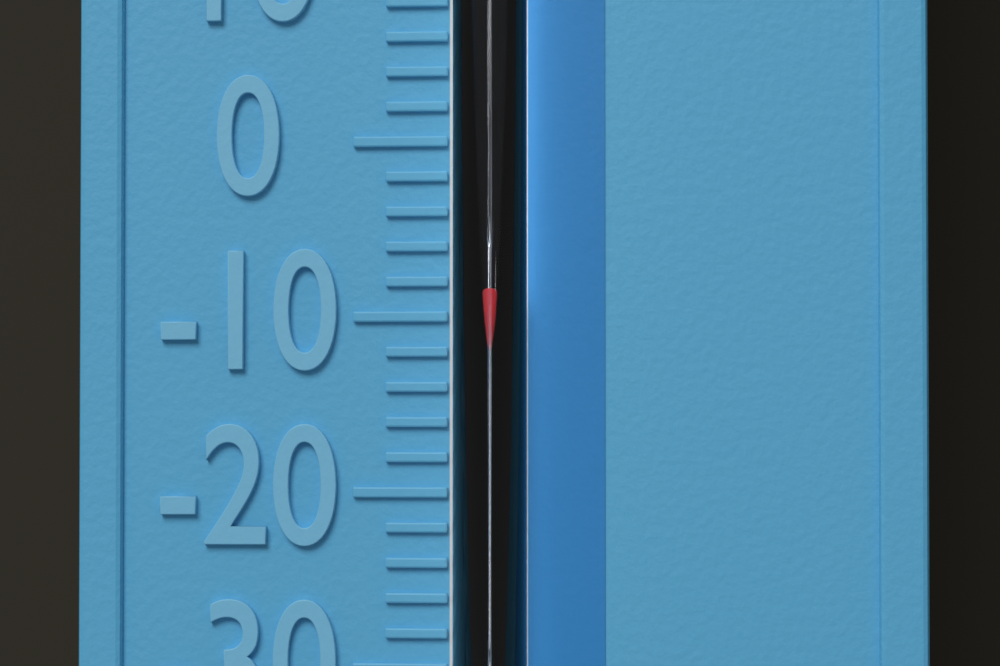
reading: -8 °F
